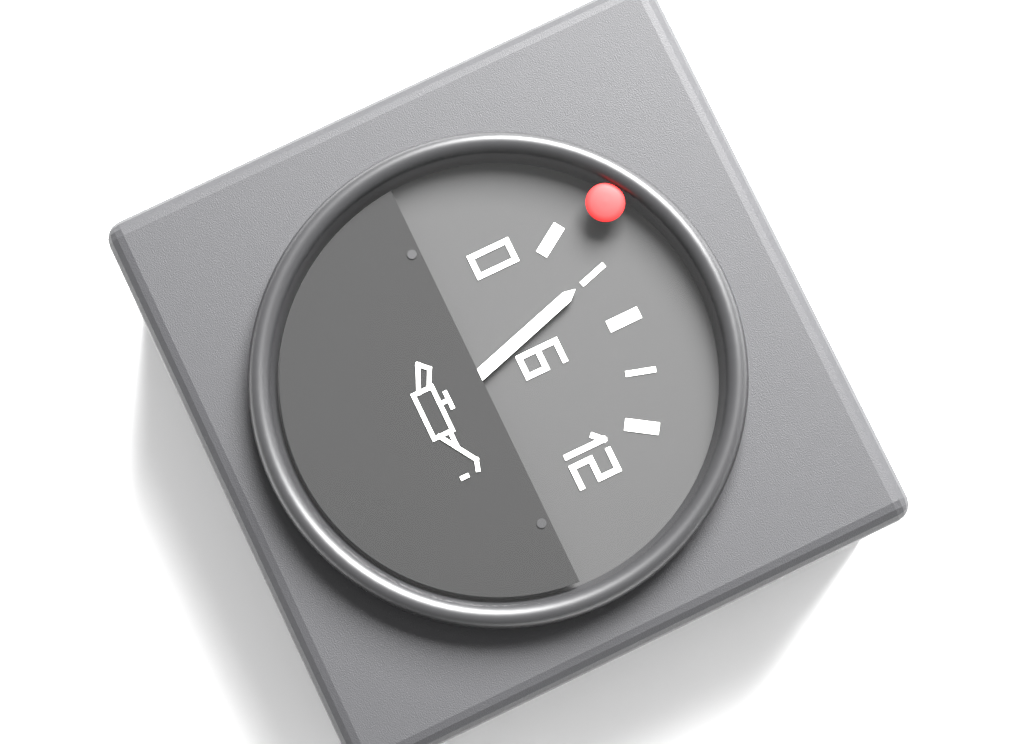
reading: 3 (no unit)
